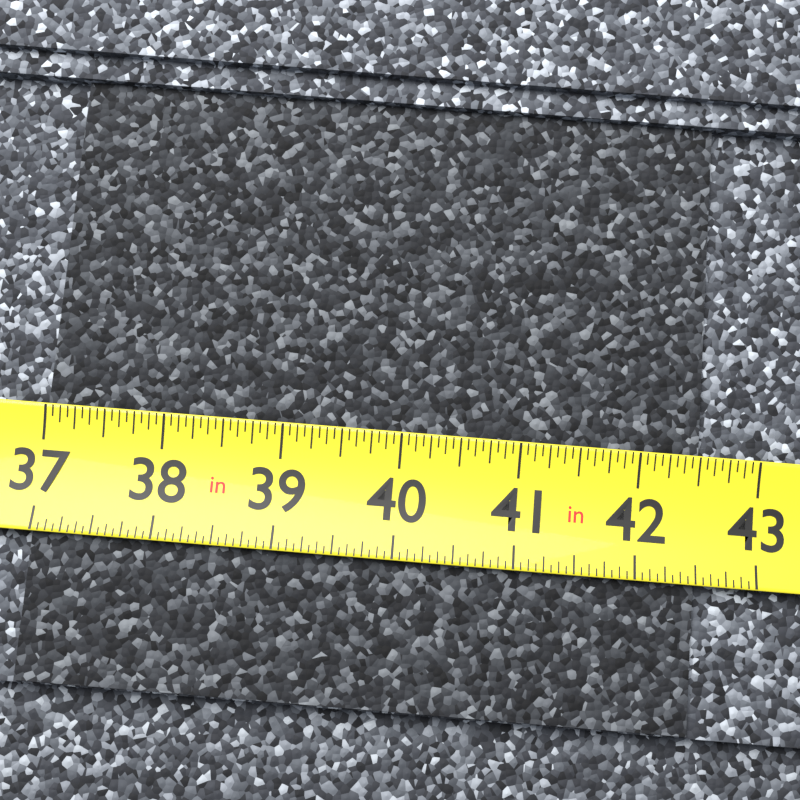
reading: 42.5000 in
